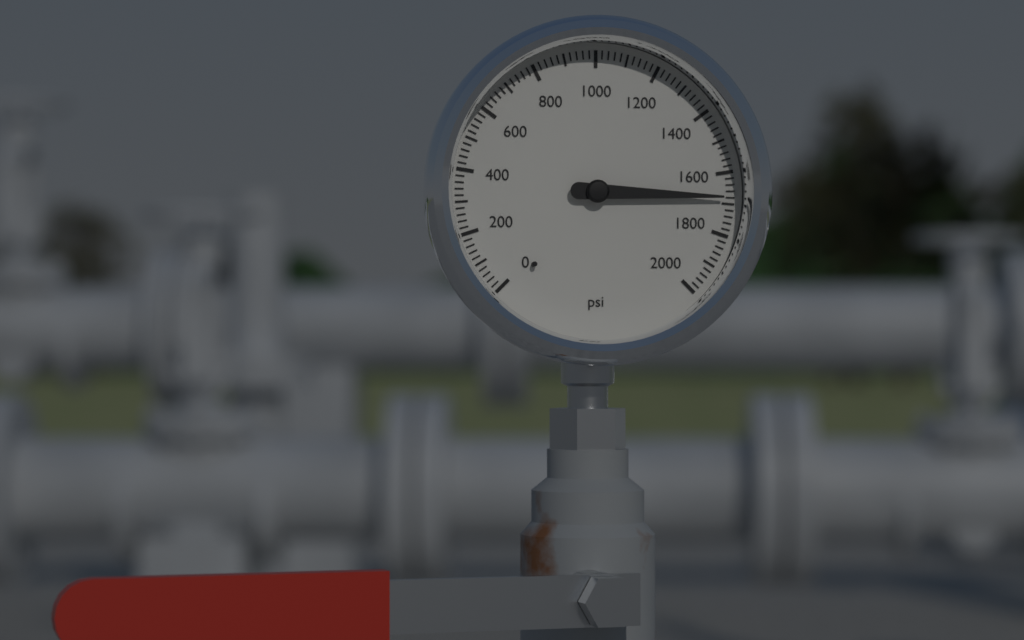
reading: 1680 psi
